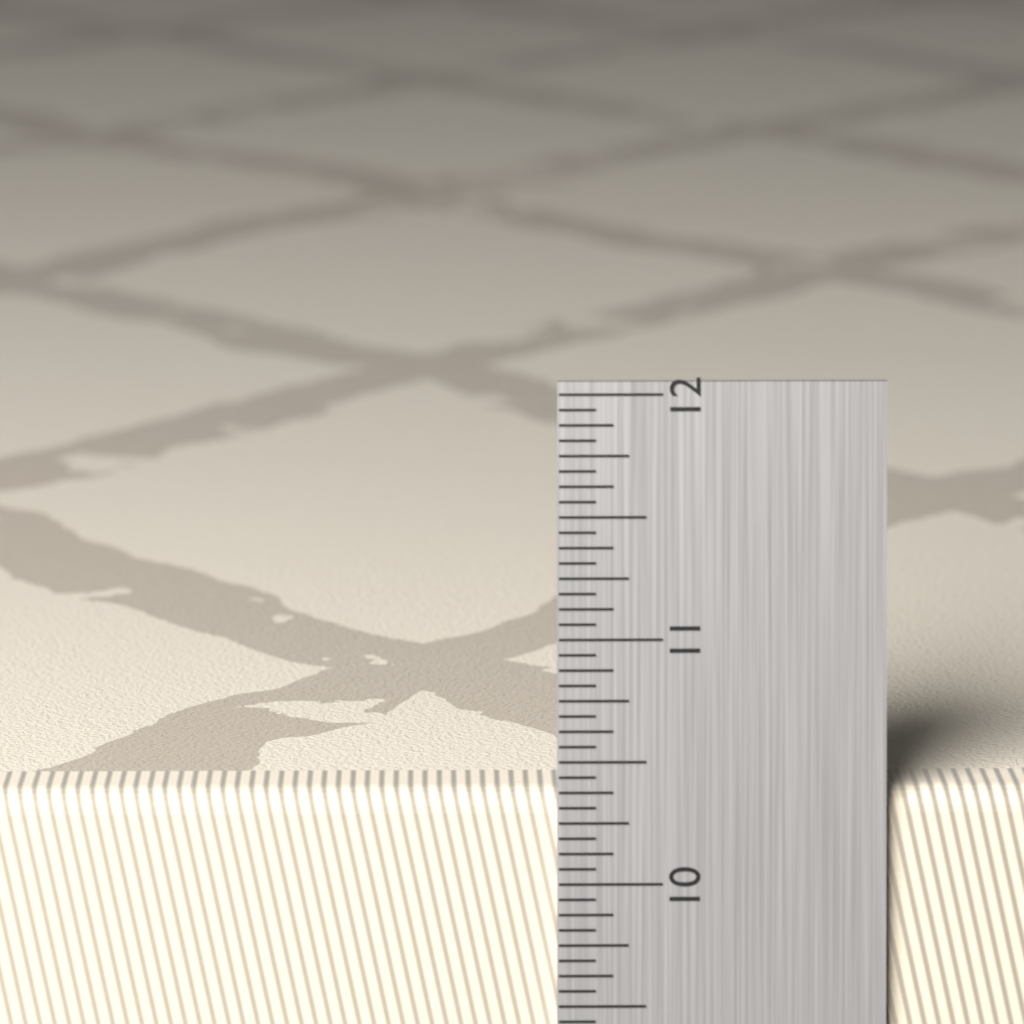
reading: 10.3750 in
